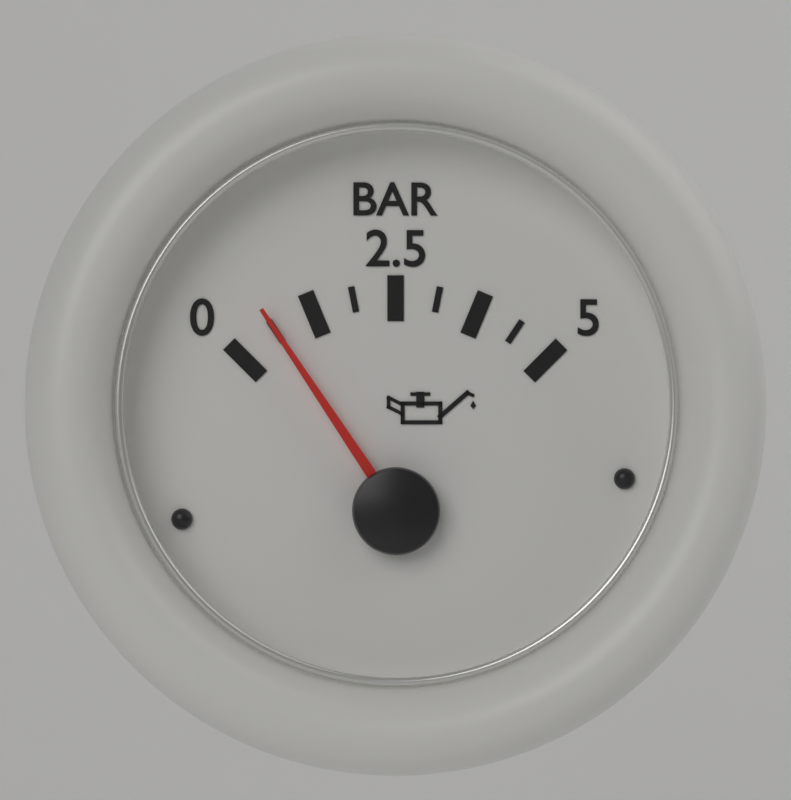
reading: 0.625 bar
